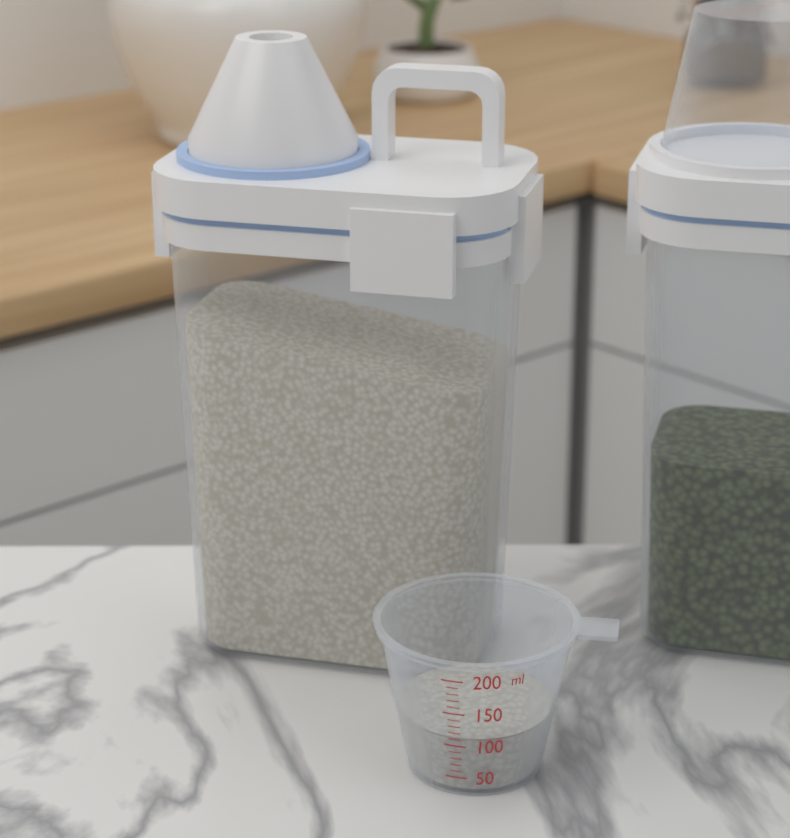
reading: 110 ml
